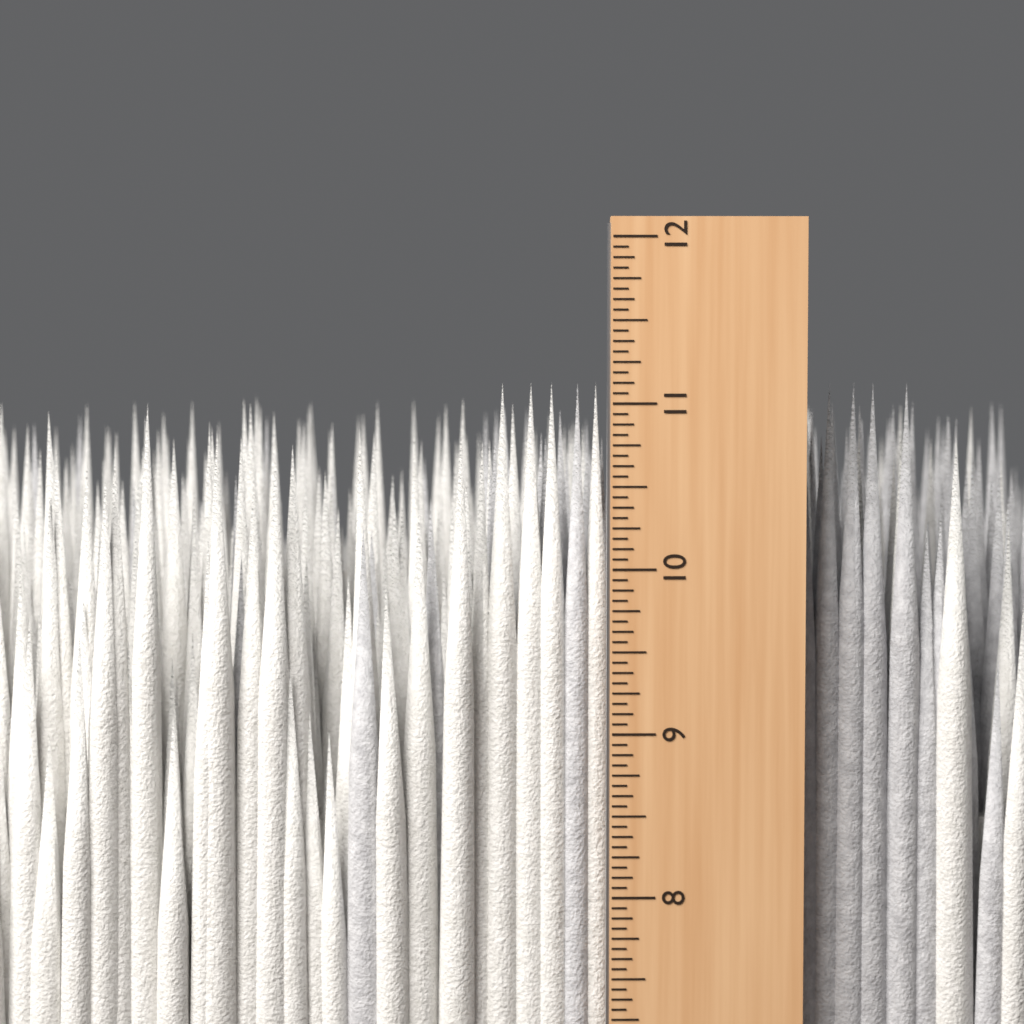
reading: 11.1250 in
